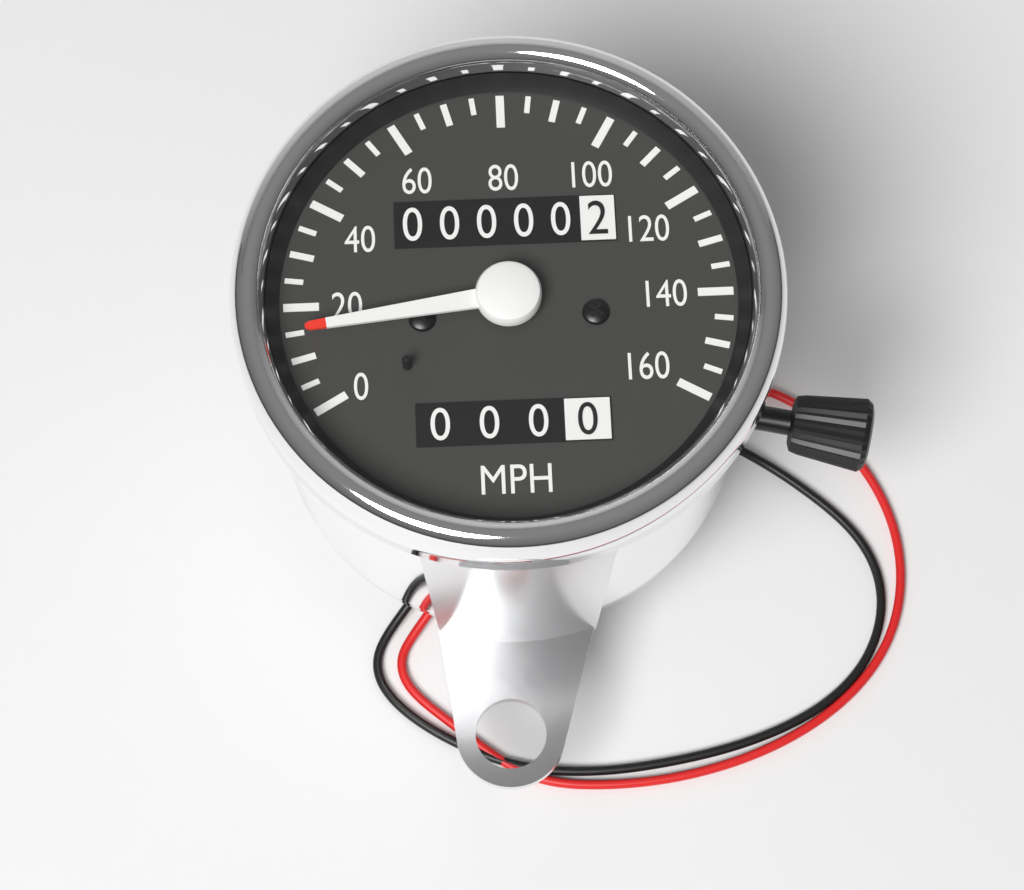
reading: 15 mph
